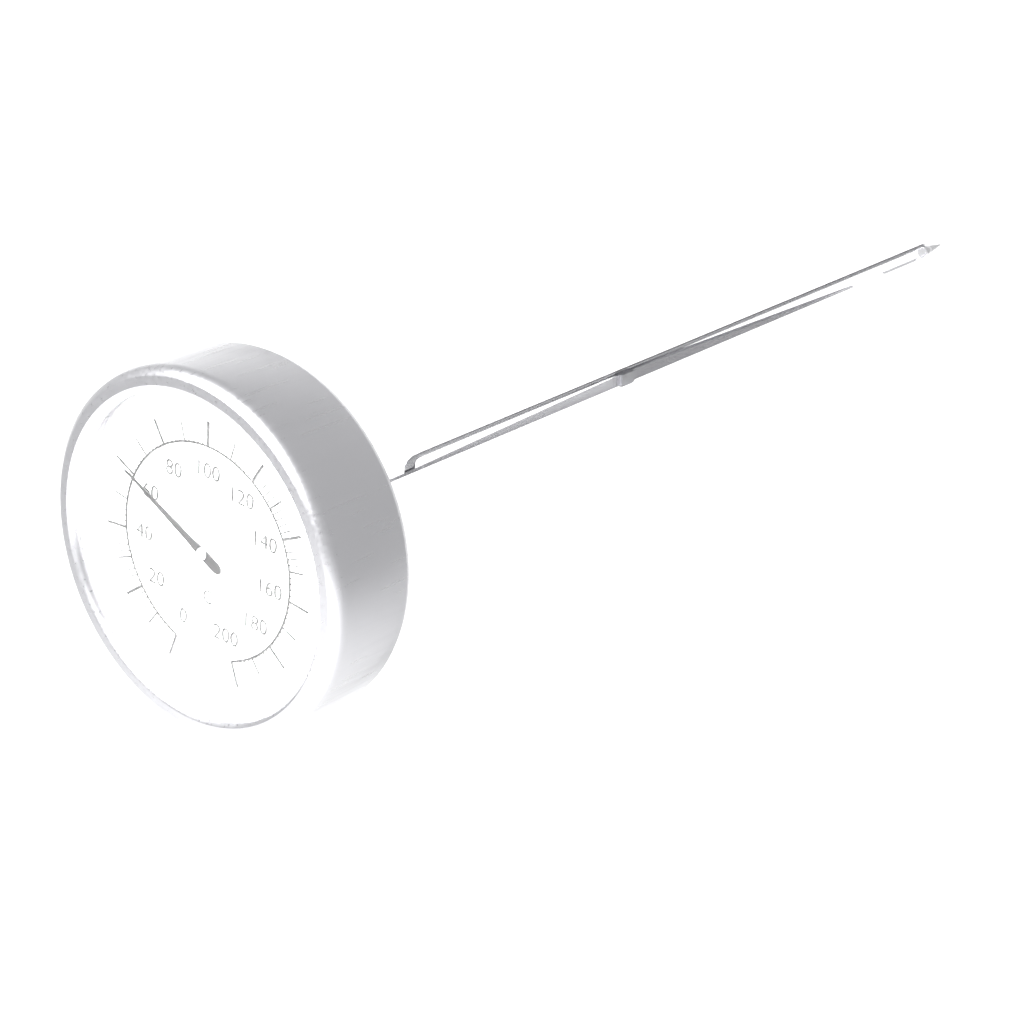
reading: 60 °C
